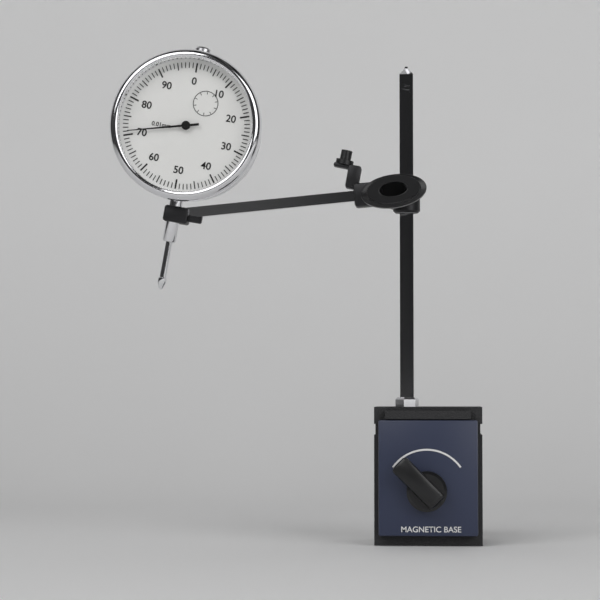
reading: 0.71 mm
